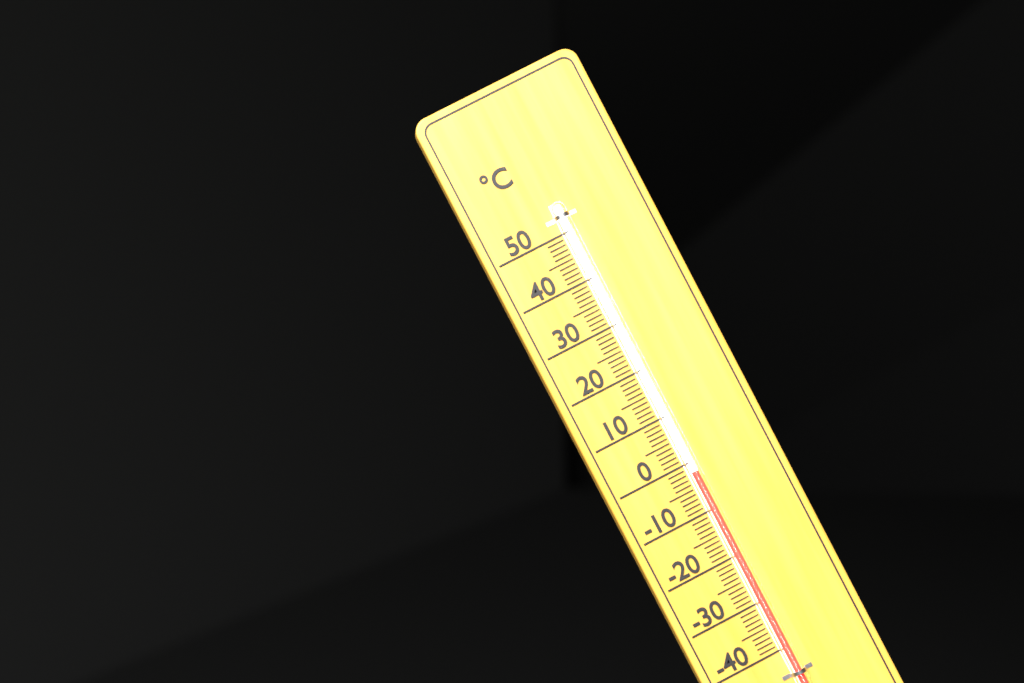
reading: -2 °C
